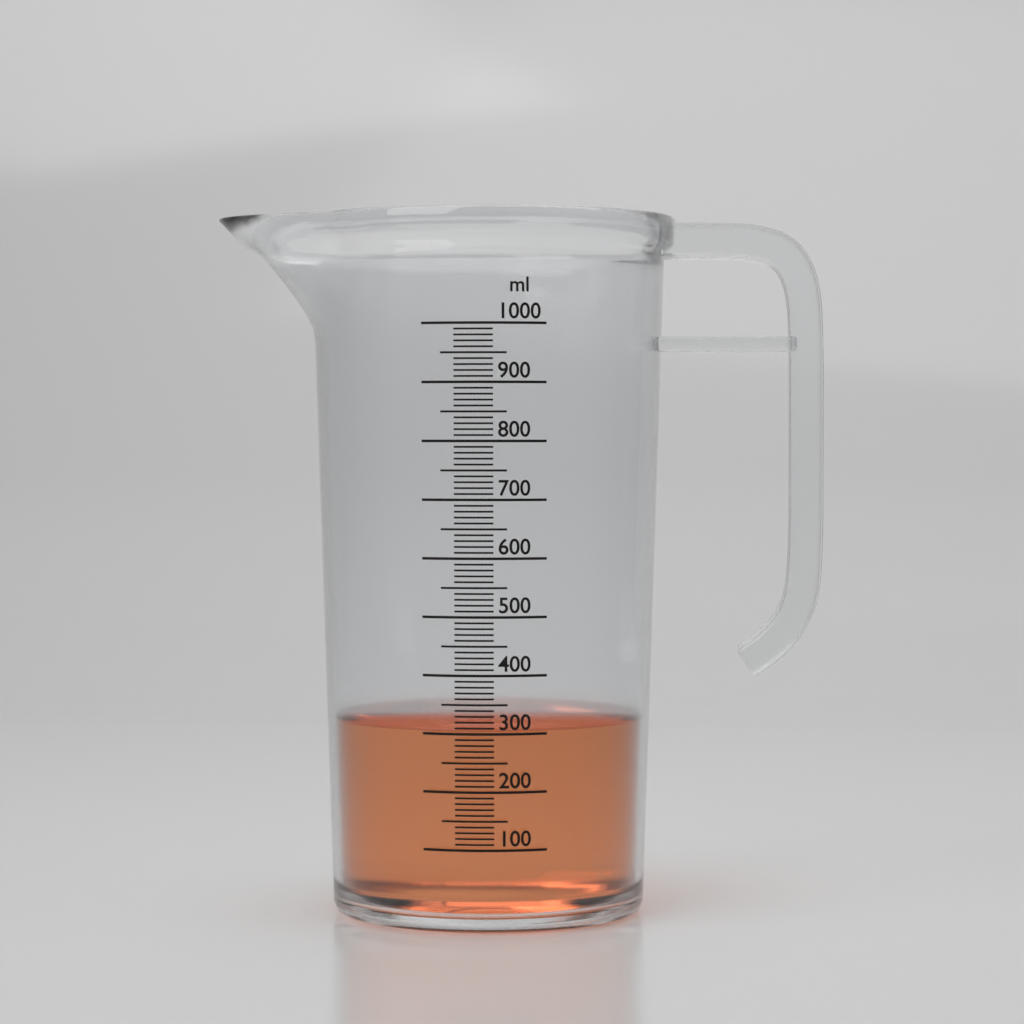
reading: 310 ml
